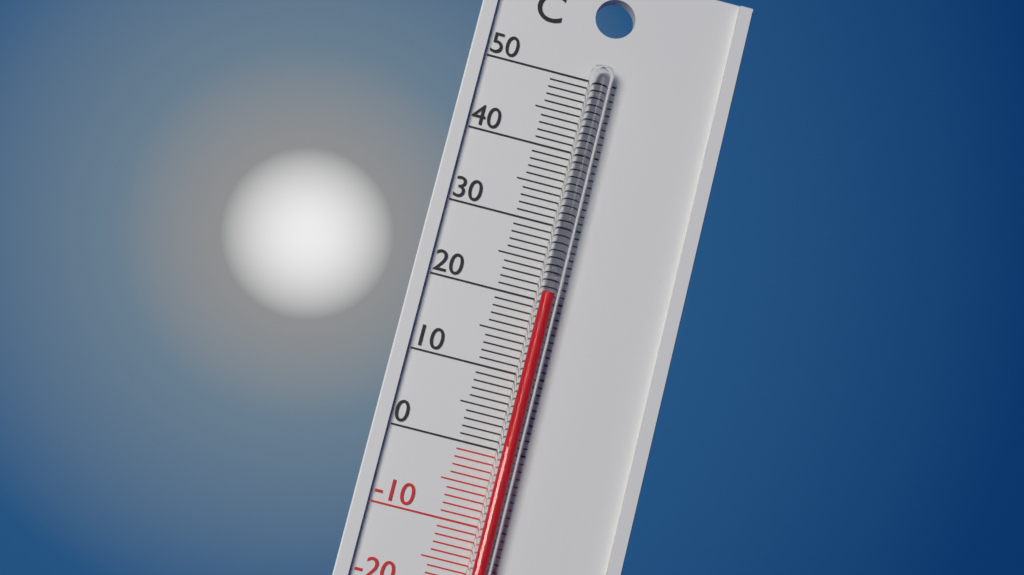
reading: 21 °C
